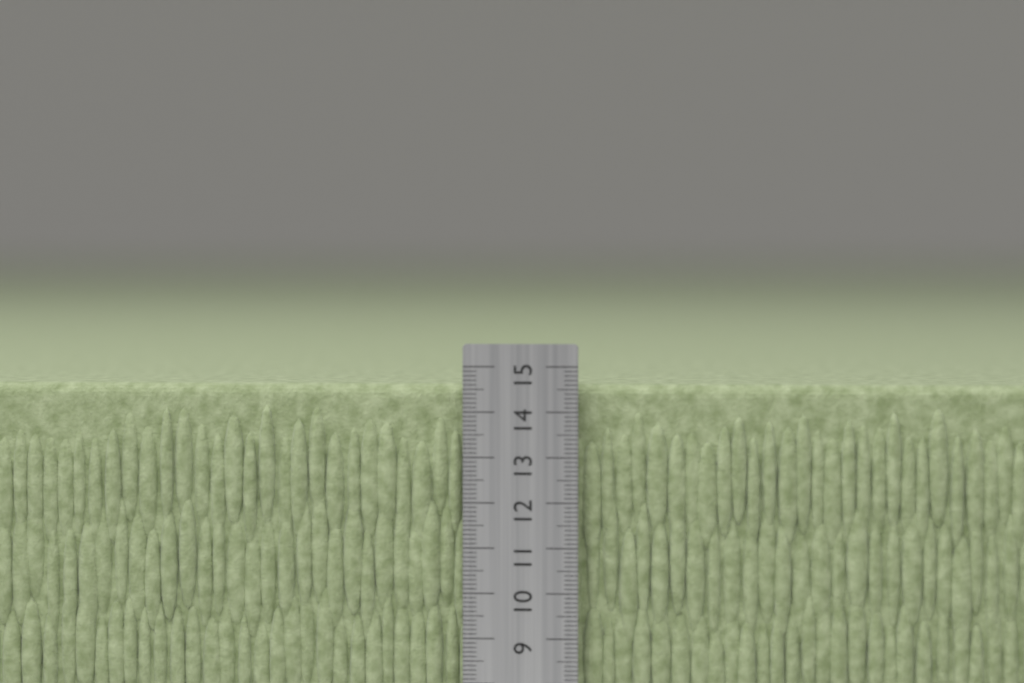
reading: 14.6 cm
